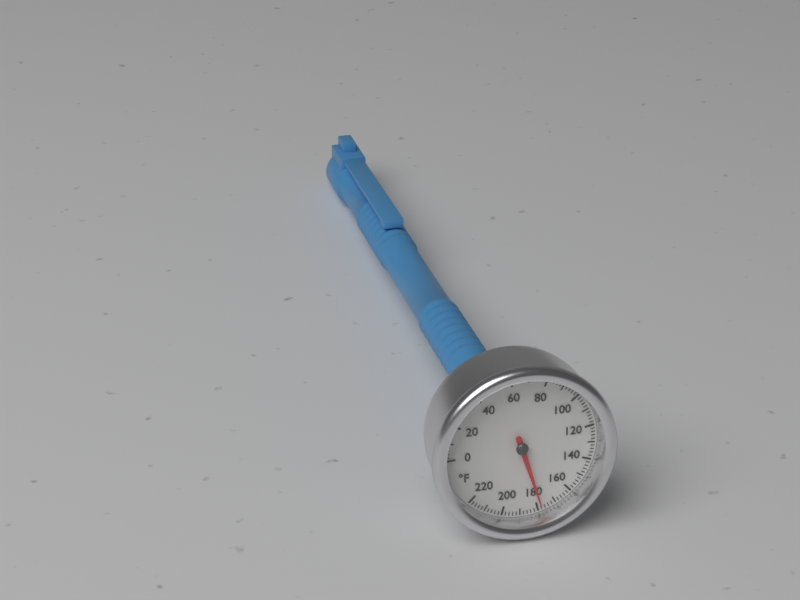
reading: 178 °F
